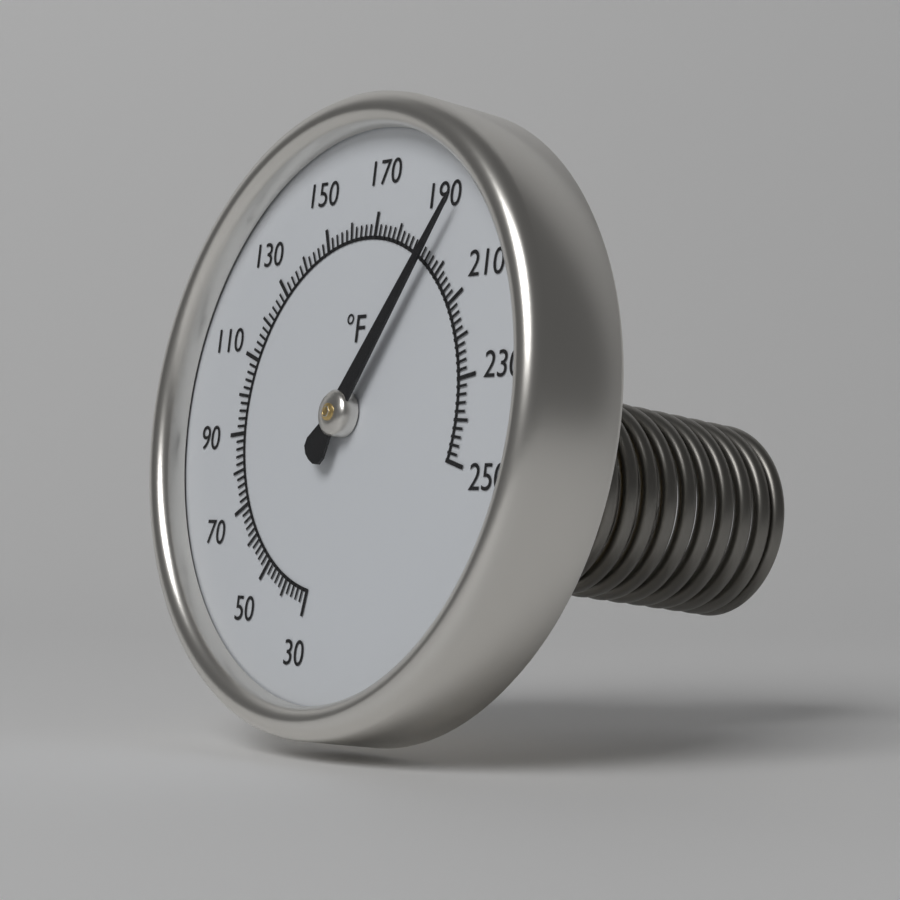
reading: 194 °F
